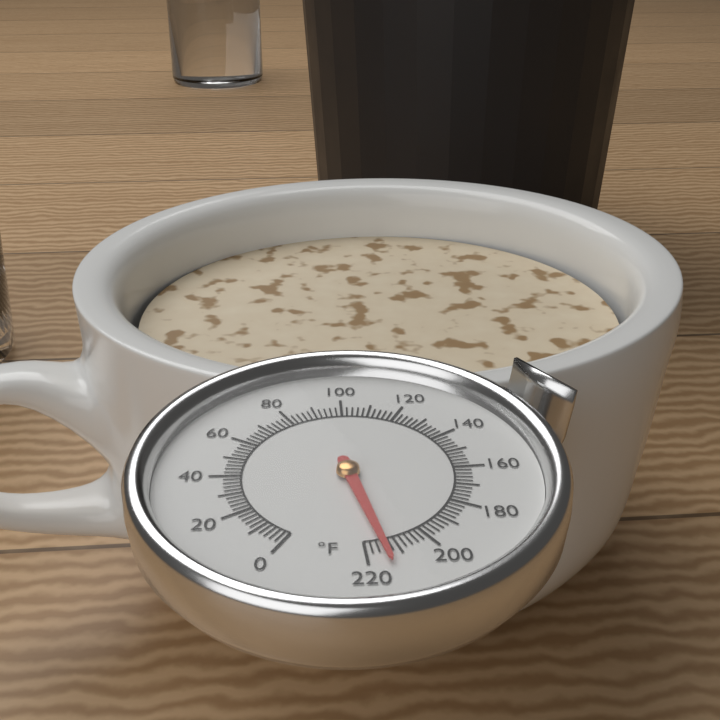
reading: 214 °F
